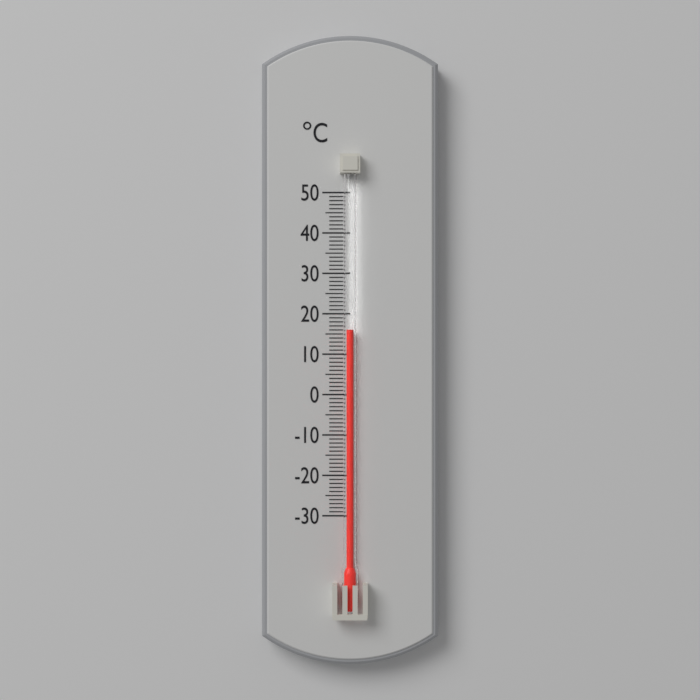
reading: 16 °C
